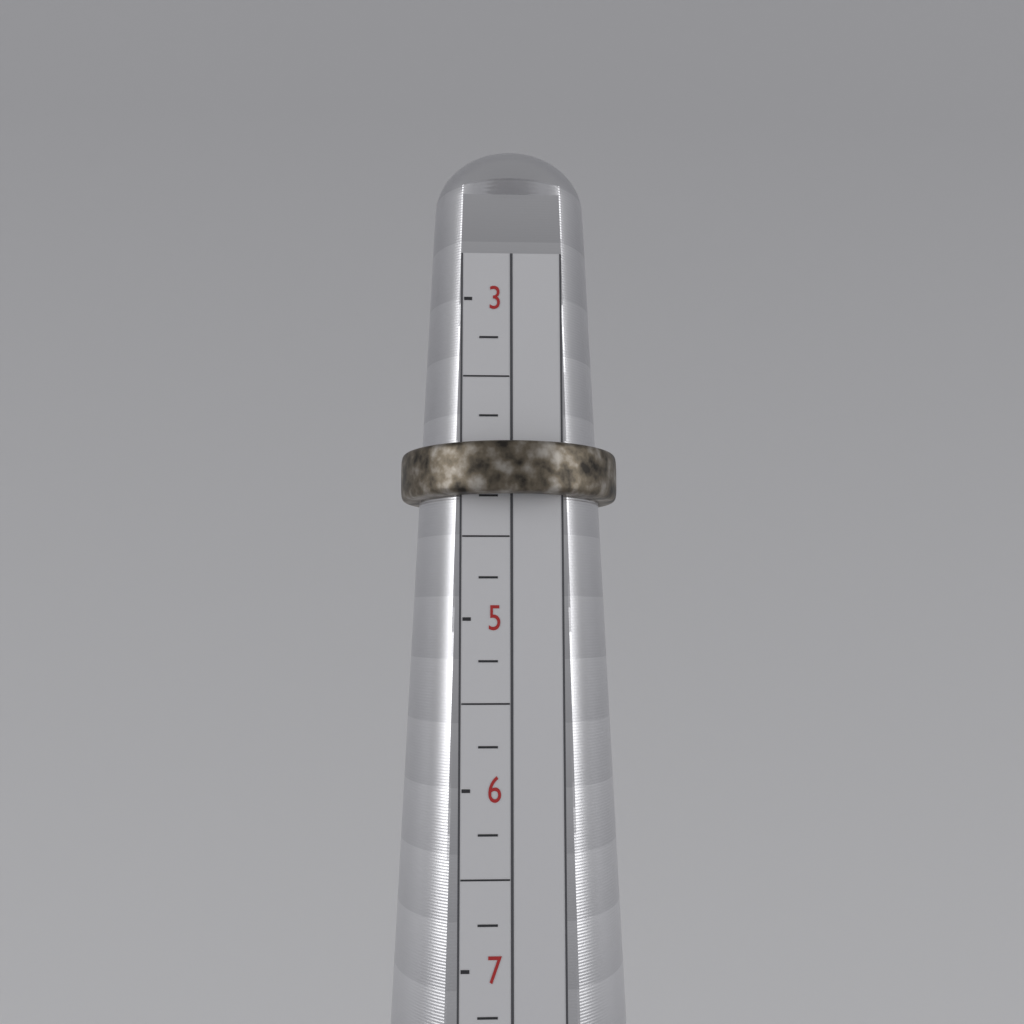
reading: 4.25 (no unit)
